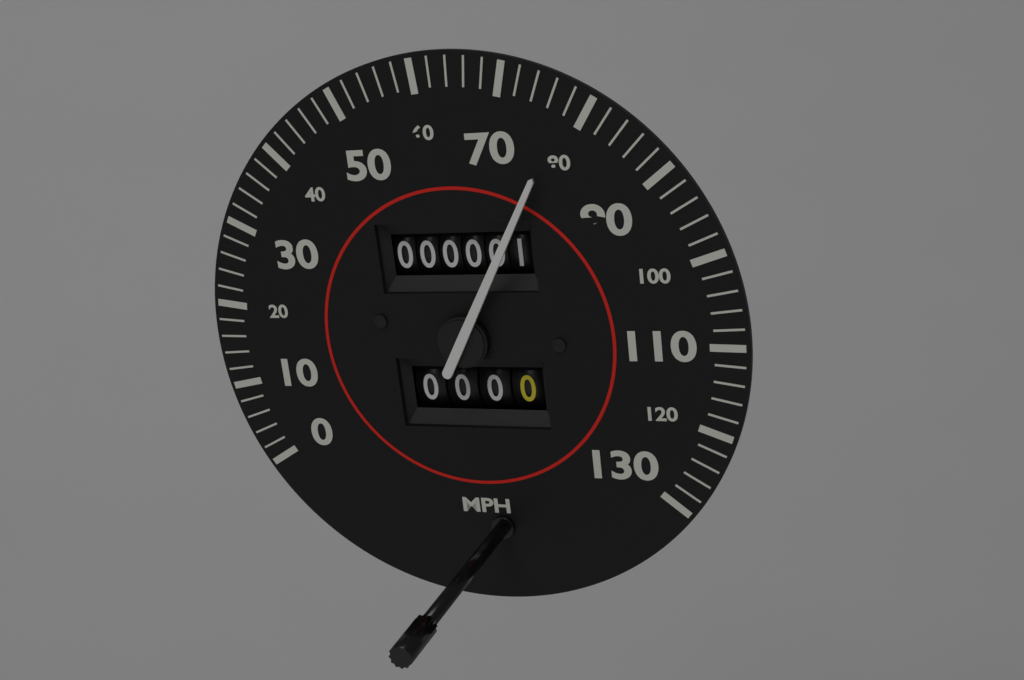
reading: 78 mph
